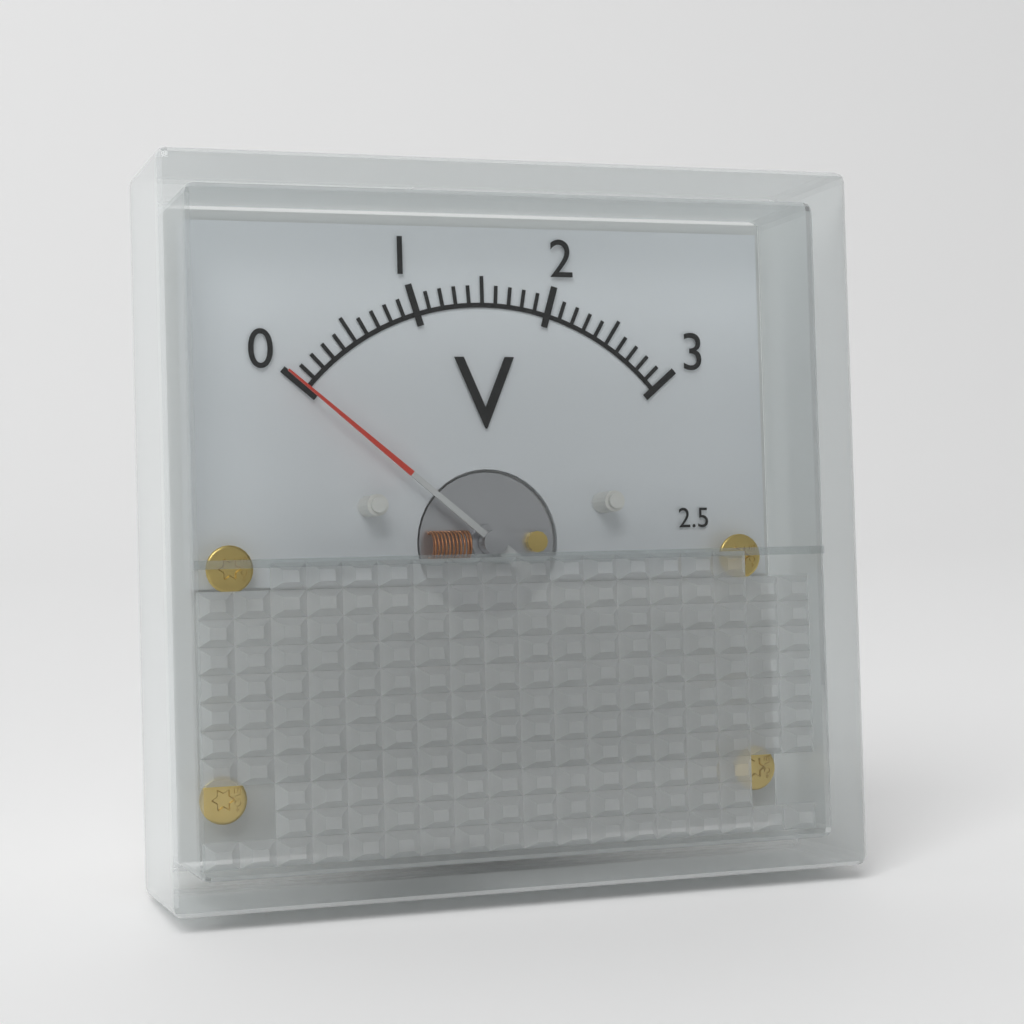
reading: 0.0 V
